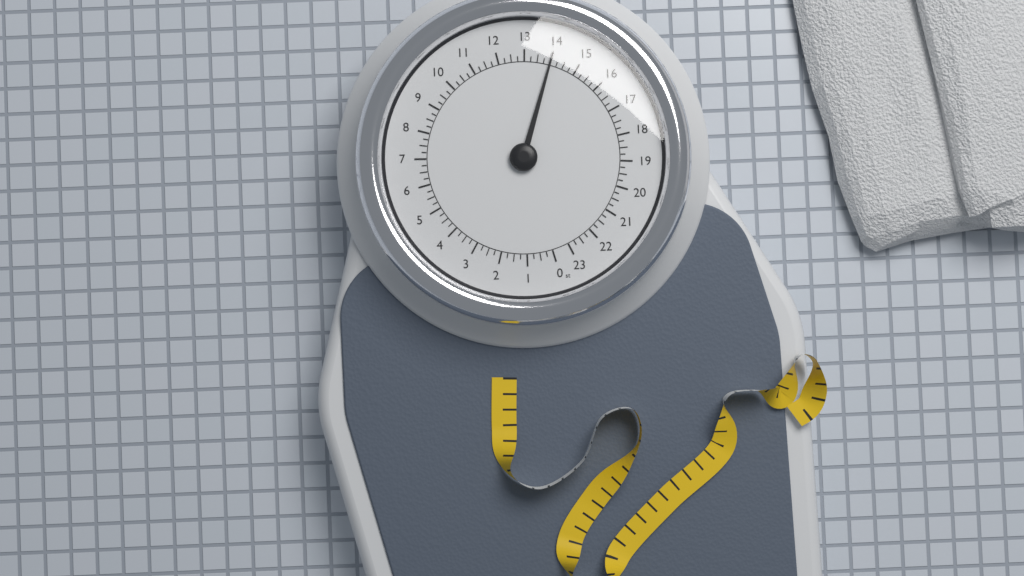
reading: 14.00 st
